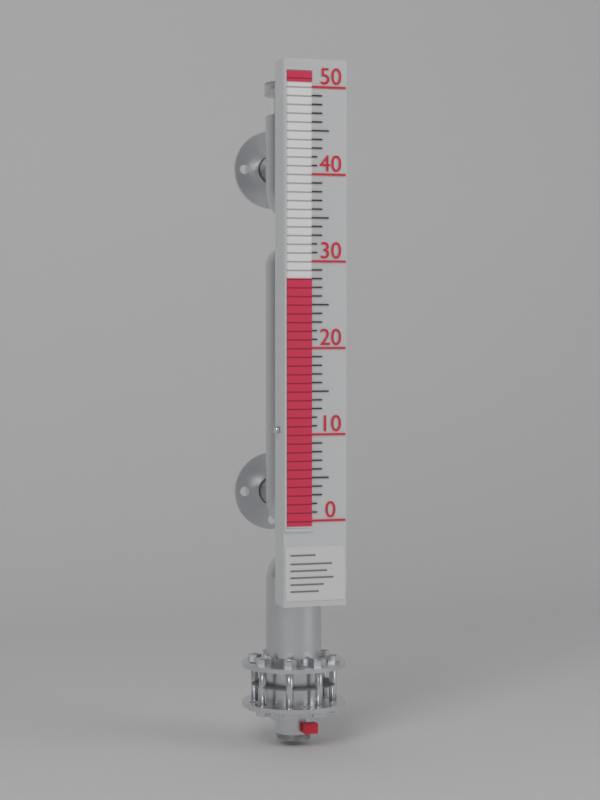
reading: 28 (no unit)
